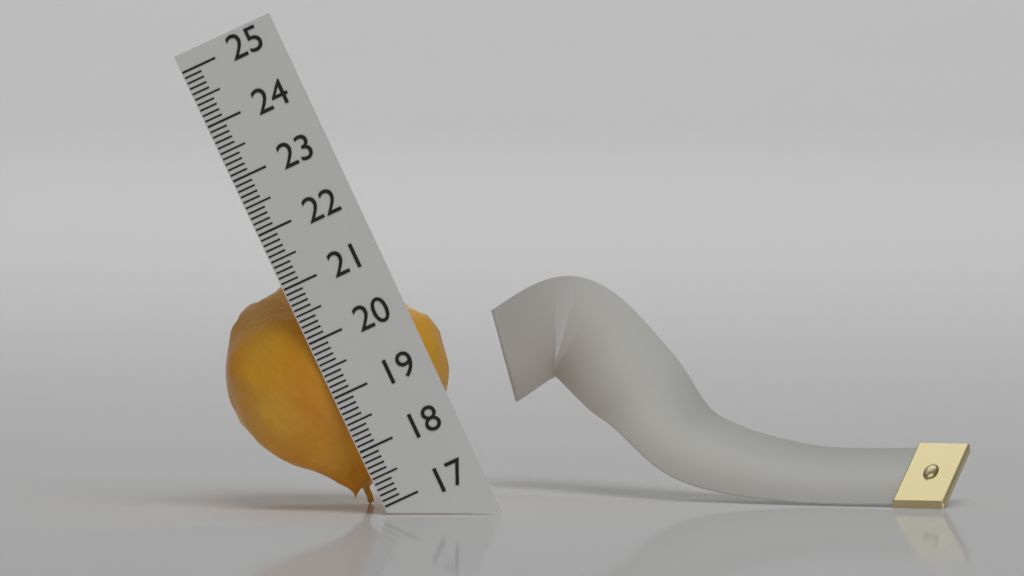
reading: 21.0 (no unit)
